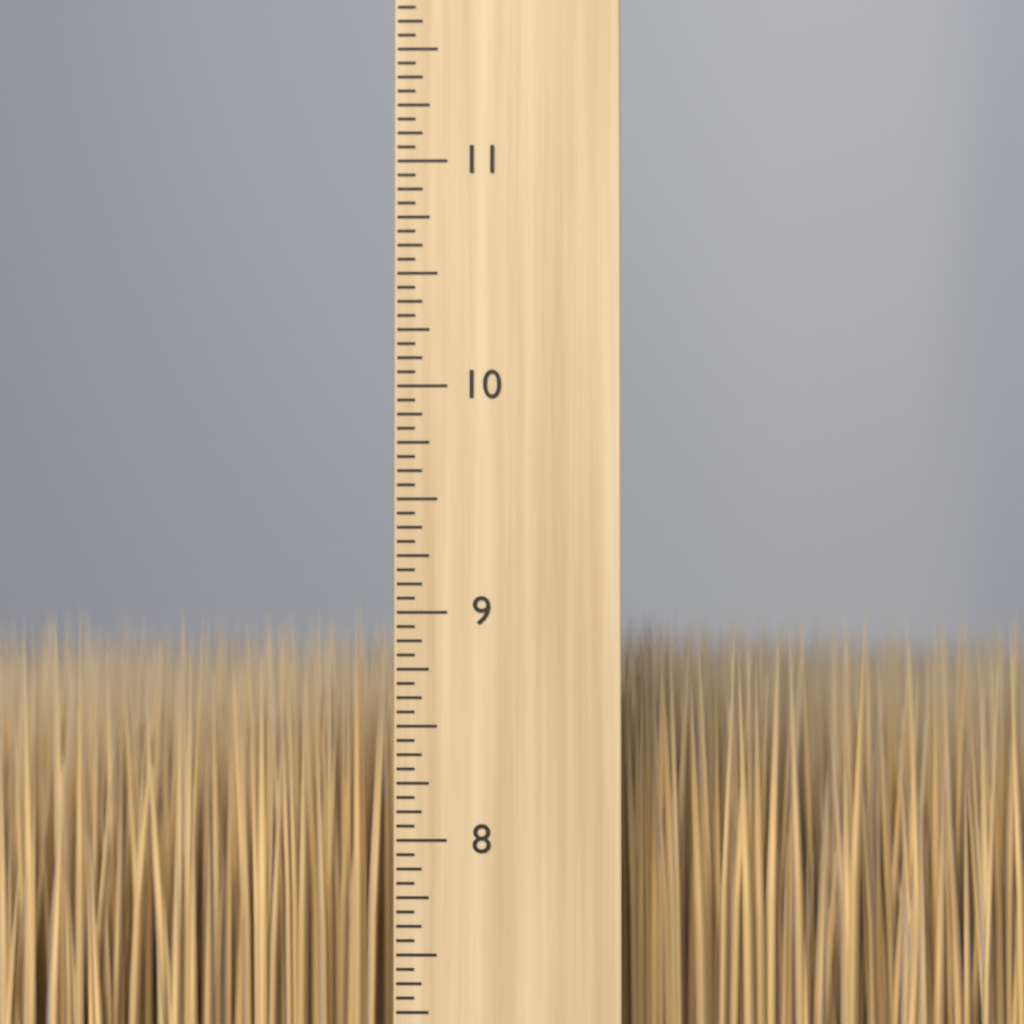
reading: 9.0625 inch
